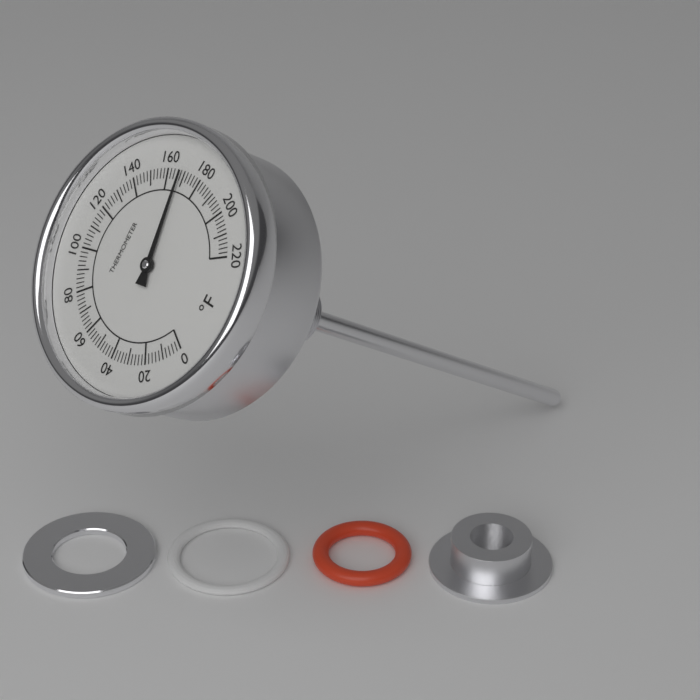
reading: 168 °F
